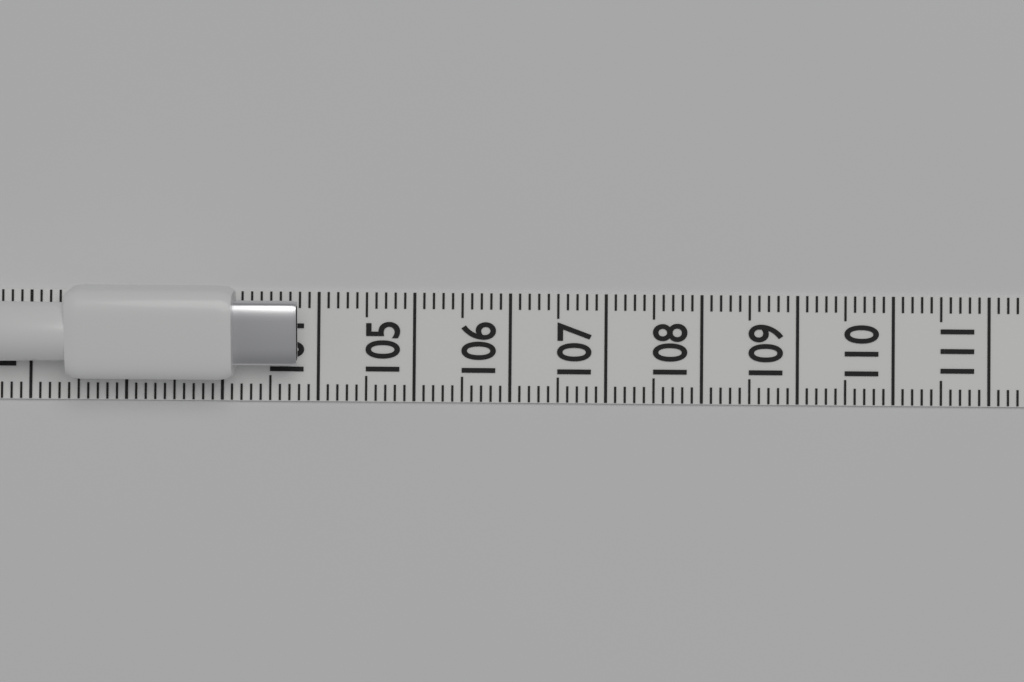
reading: 103.8 (no unit)
